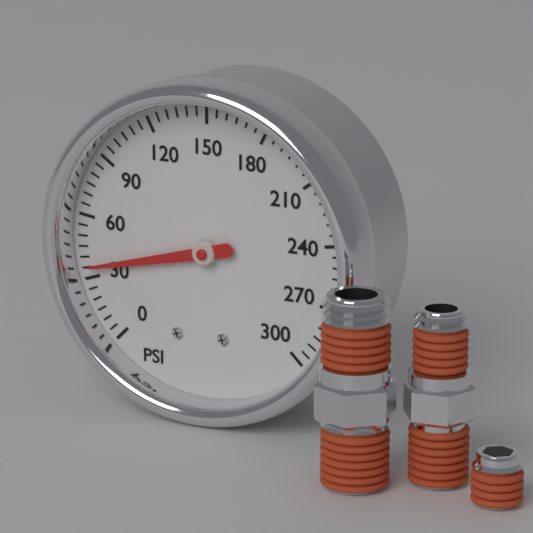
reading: 35 psi
